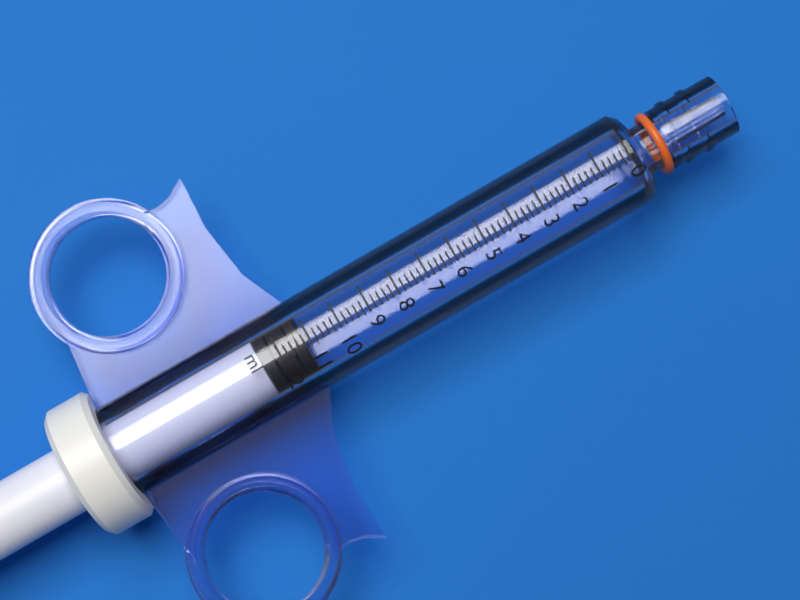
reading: 11.2 ml
